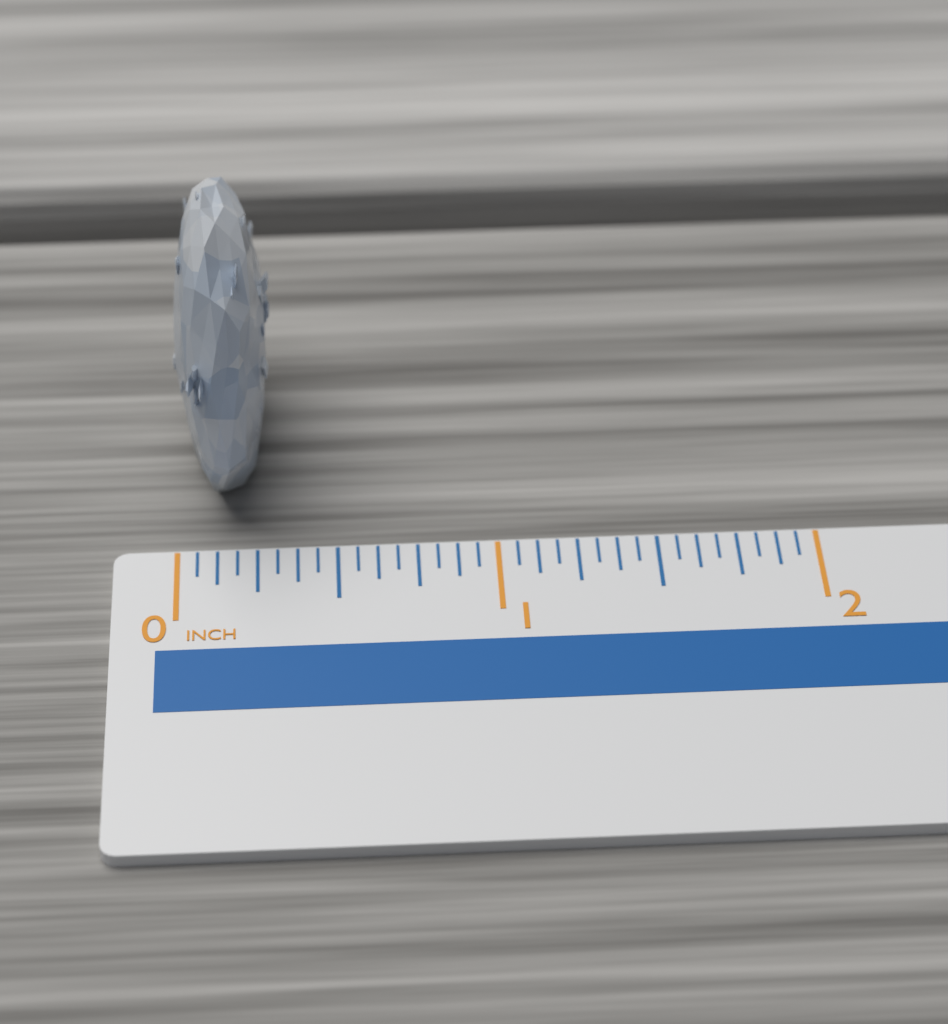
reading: 0.3125 inch
